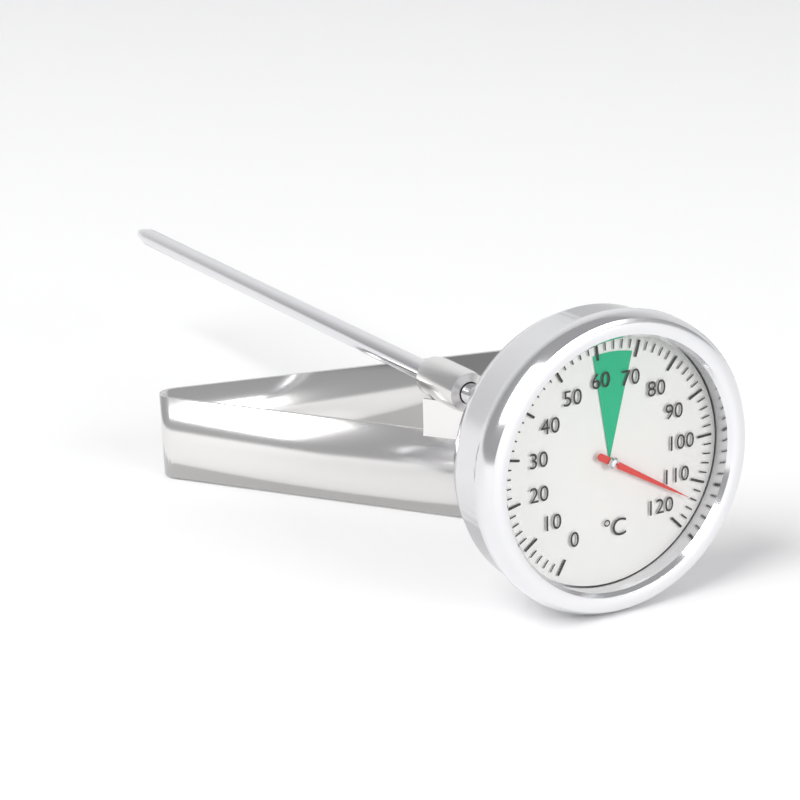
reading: 114 °C
